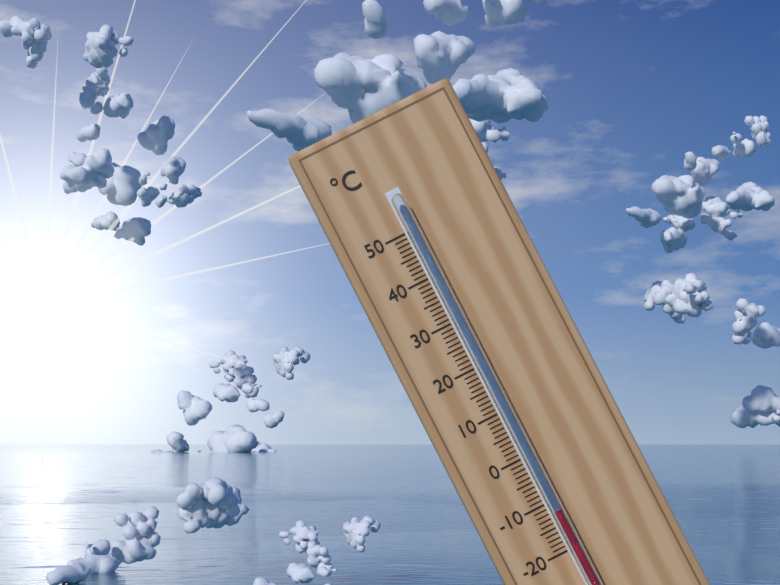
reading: -12 °C
